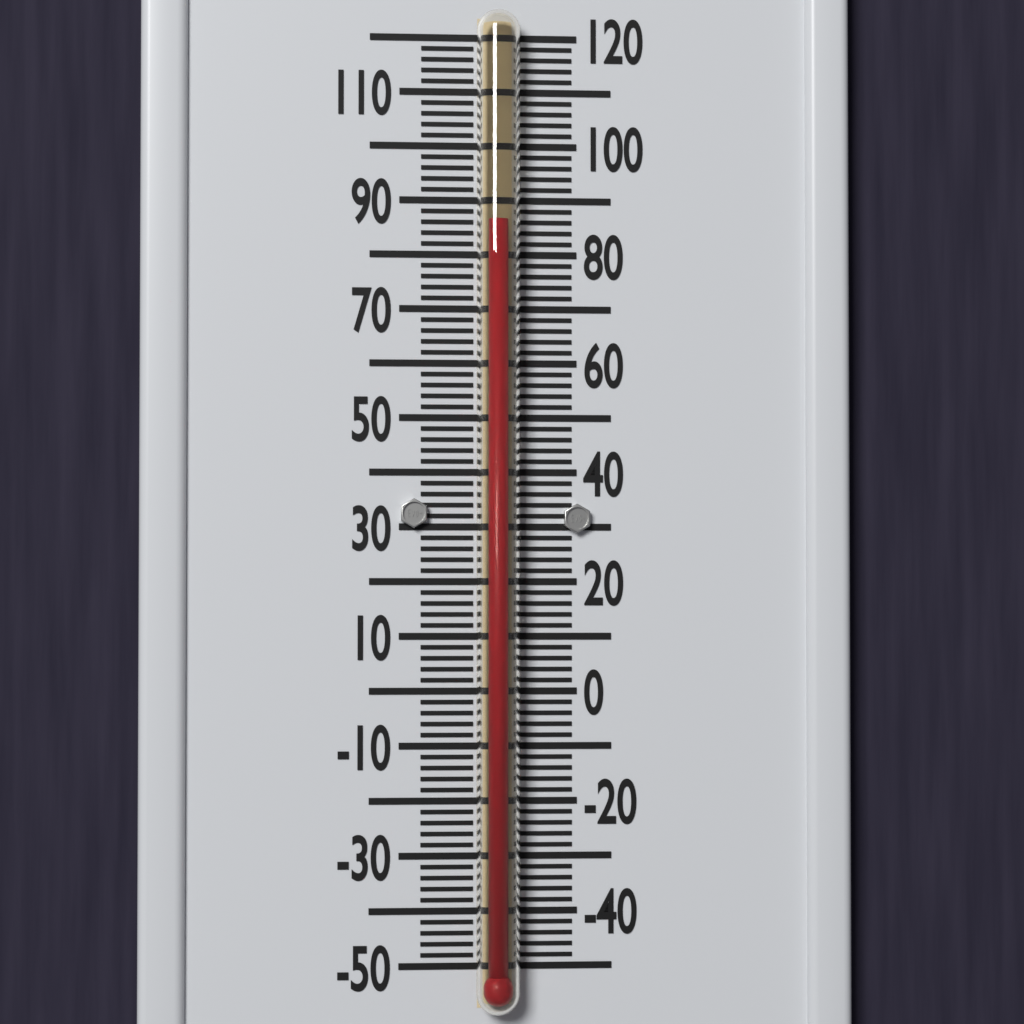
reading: 86 °F
